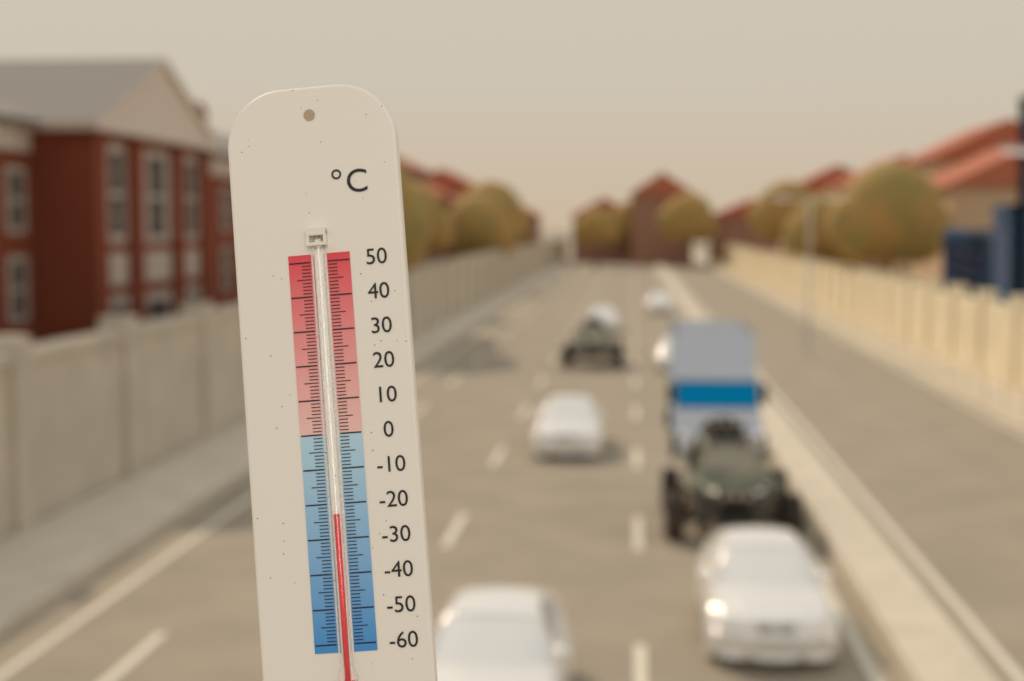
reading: -23 °C
